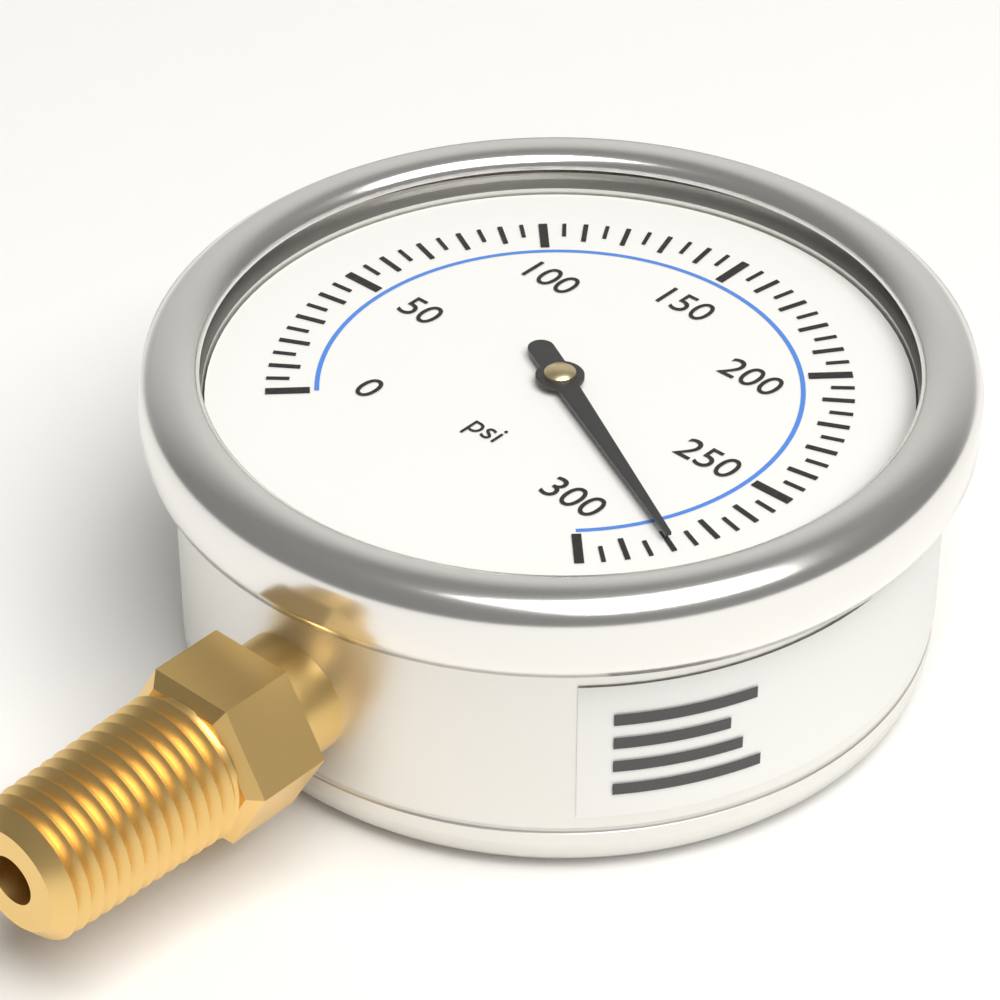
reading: 280 psi
